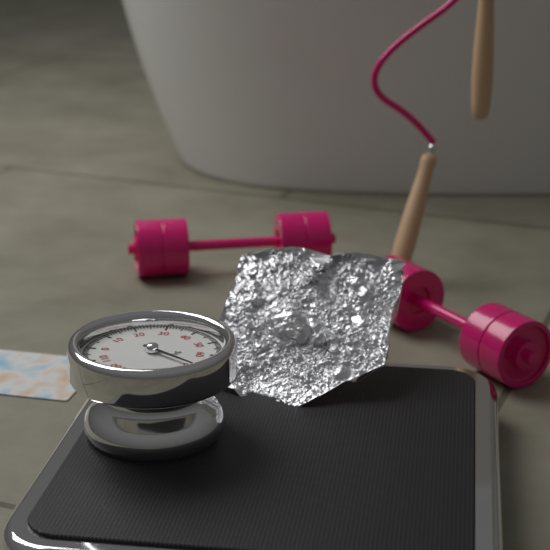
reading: 71 kg
